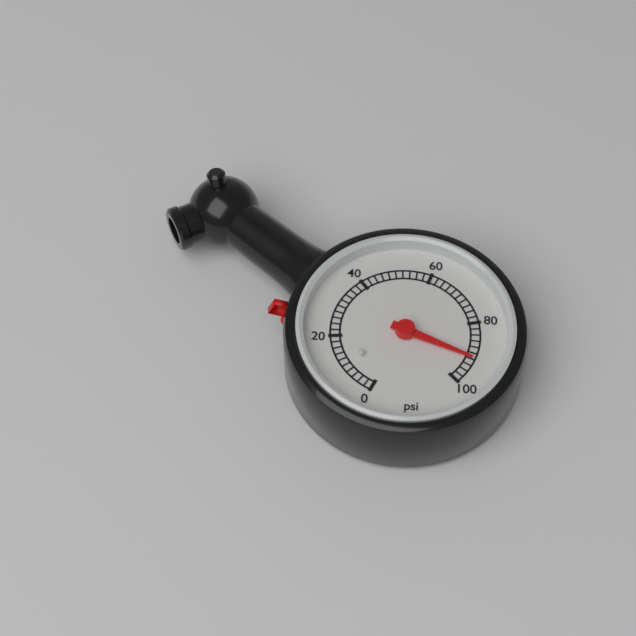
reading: 92 psi
